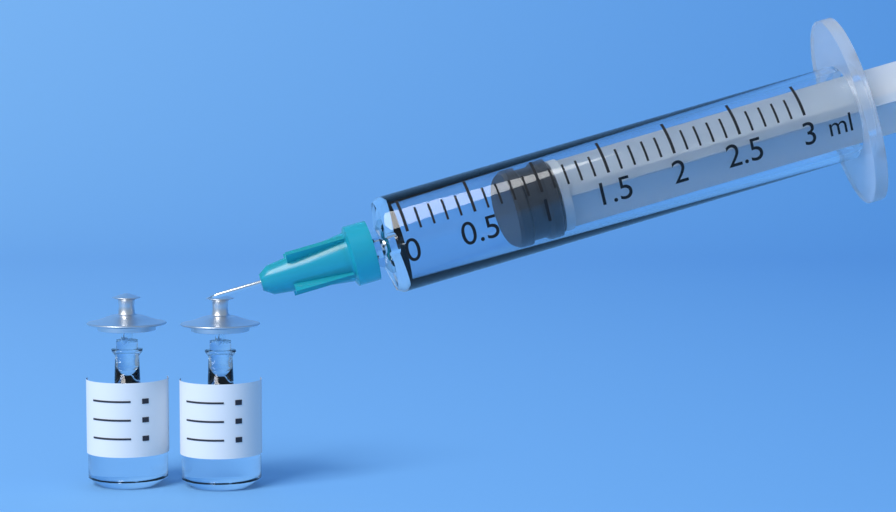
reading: 0.8 ml
